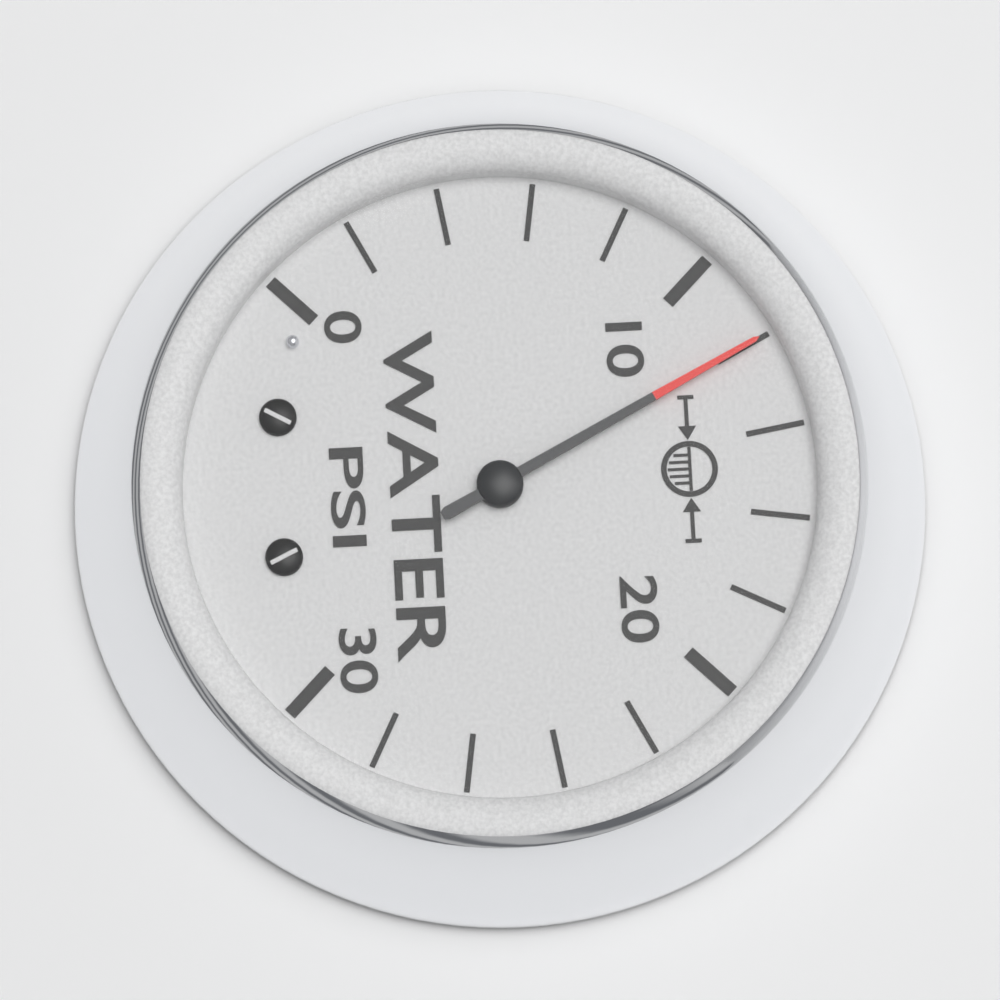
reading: 12 psi
